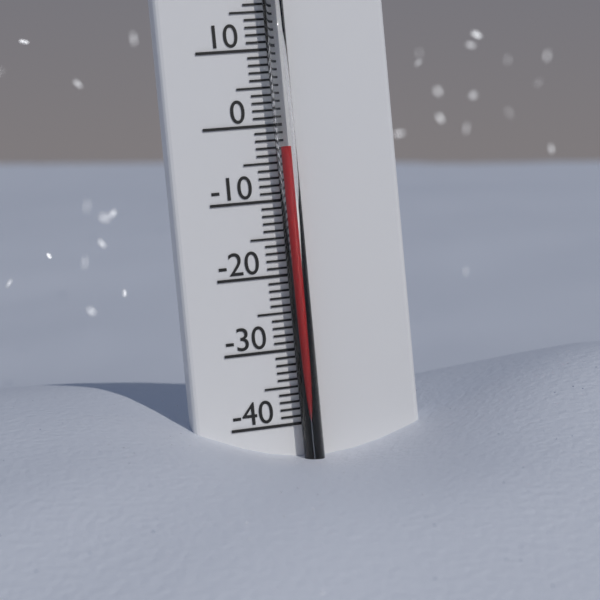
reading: -3 °C
